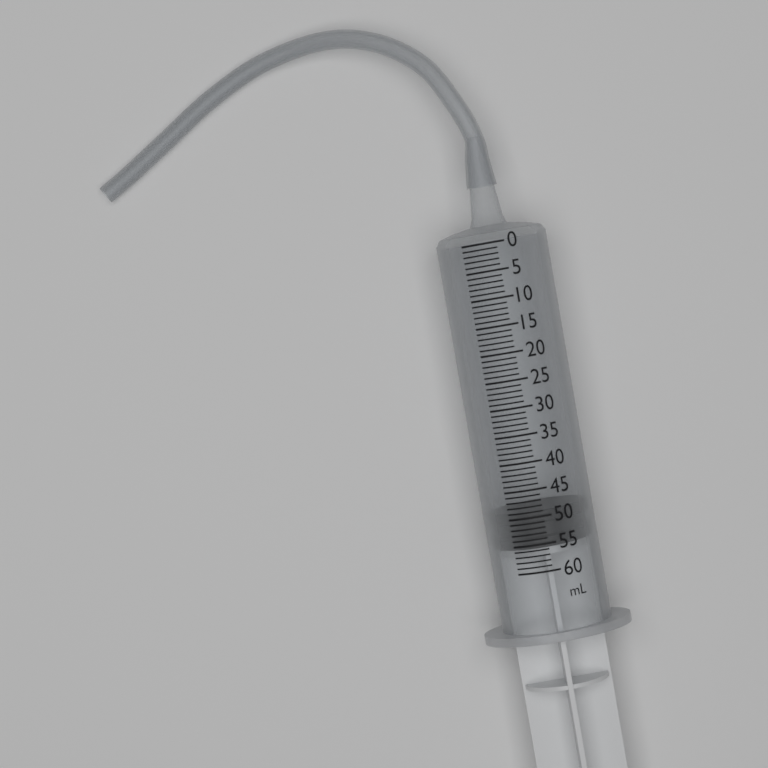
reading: 49 ml
